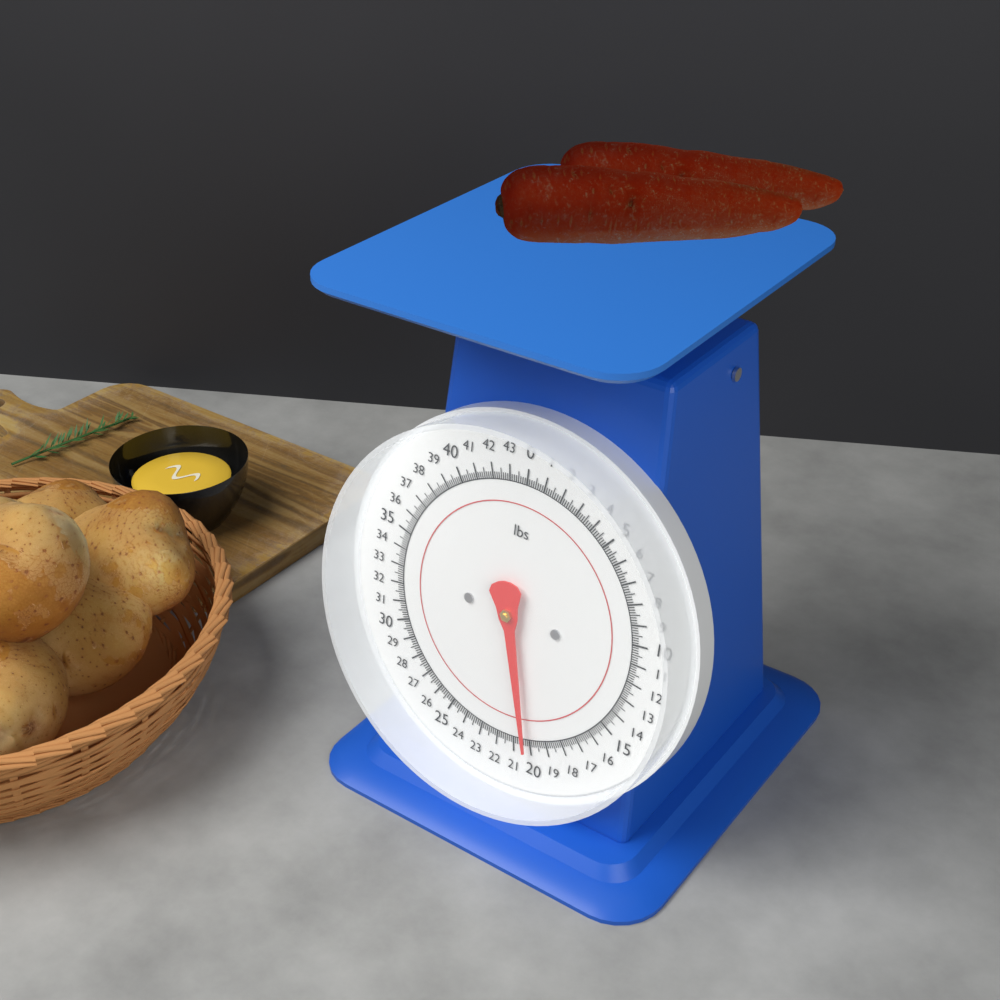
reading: 20.250 lbs
